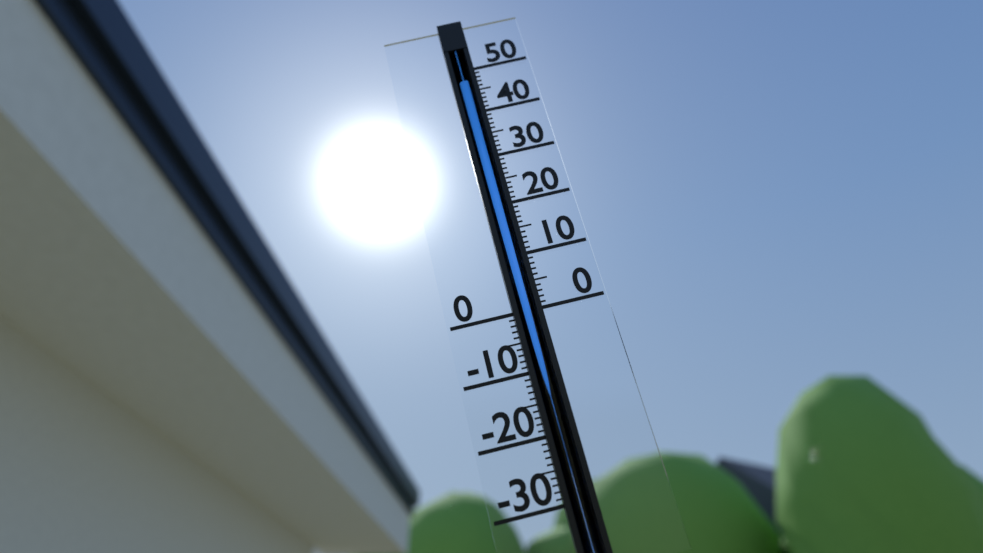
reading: 47 (no unit)
